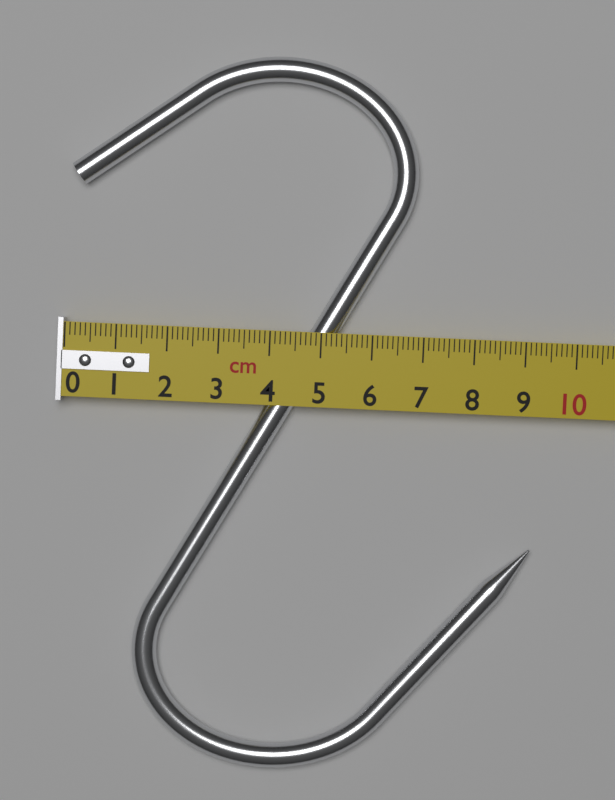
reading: 9.3 cm
